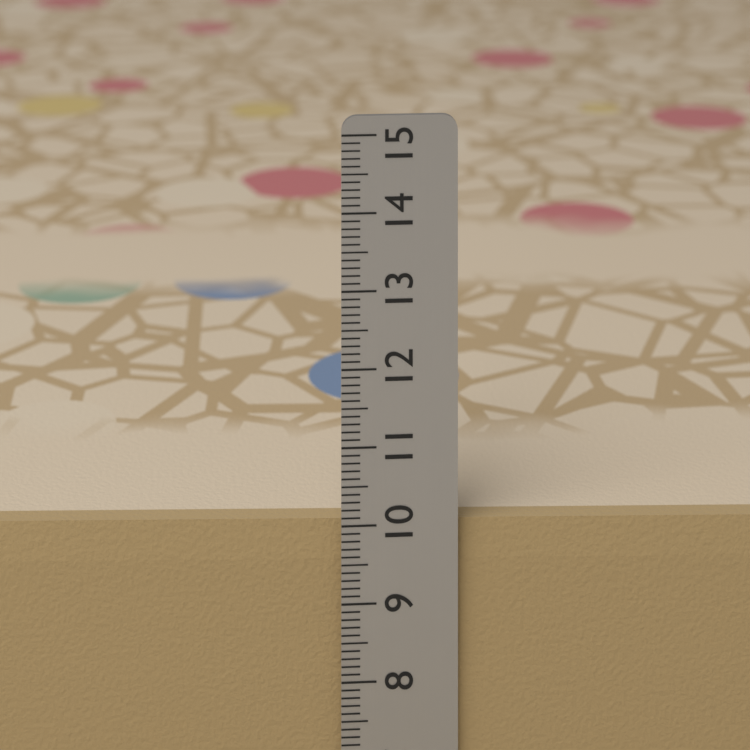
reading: 10.0 cm
